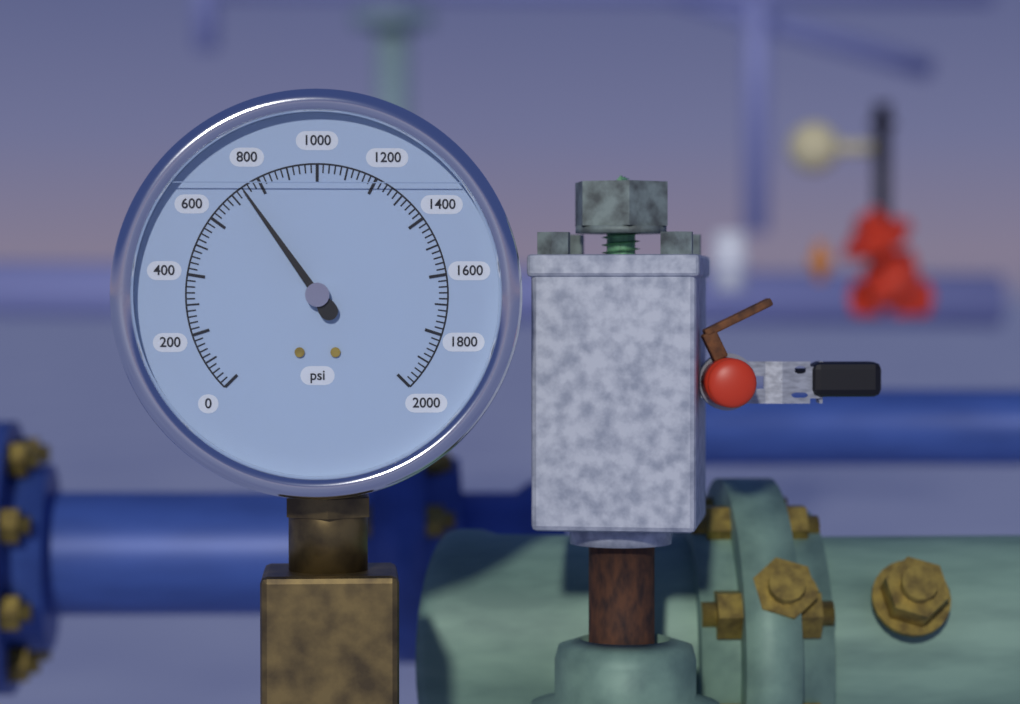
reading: 740 psi
